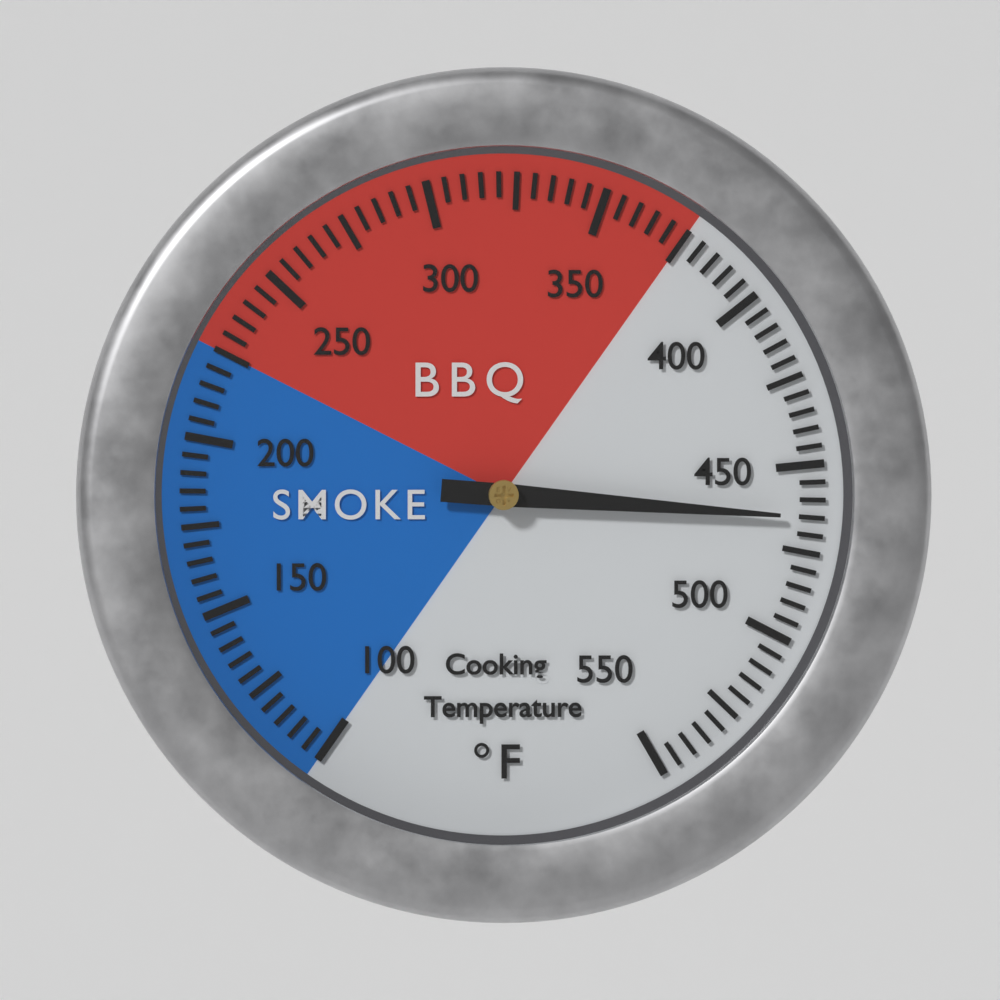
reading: 465 °F
